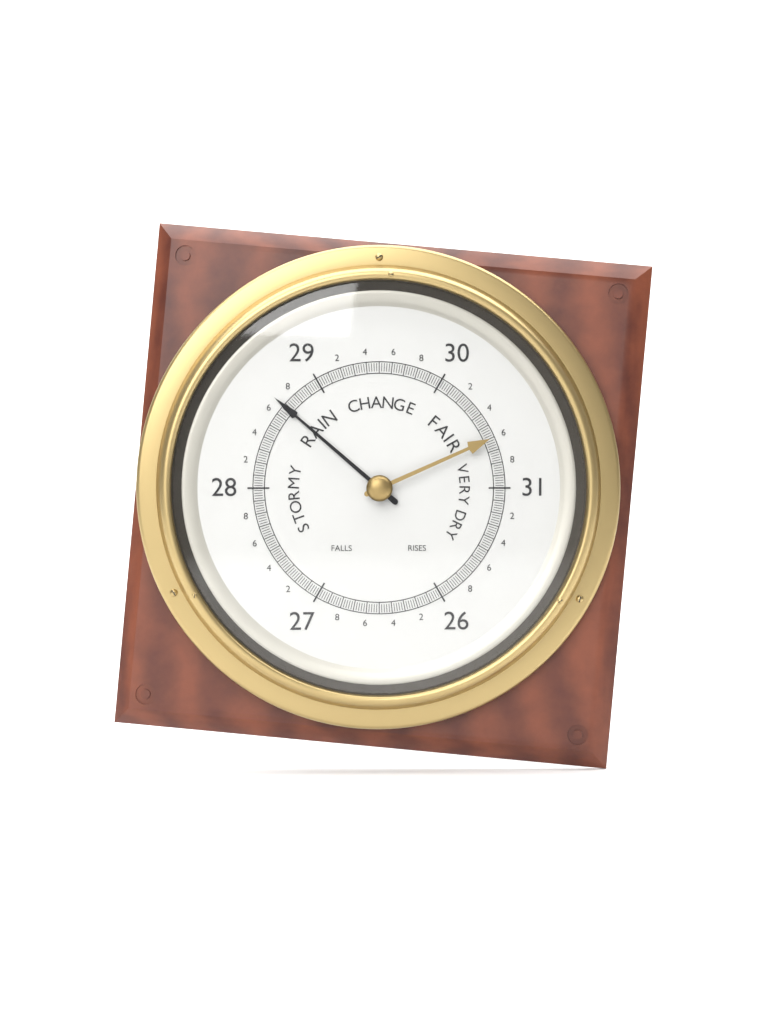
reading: 28.68 (no unit)
